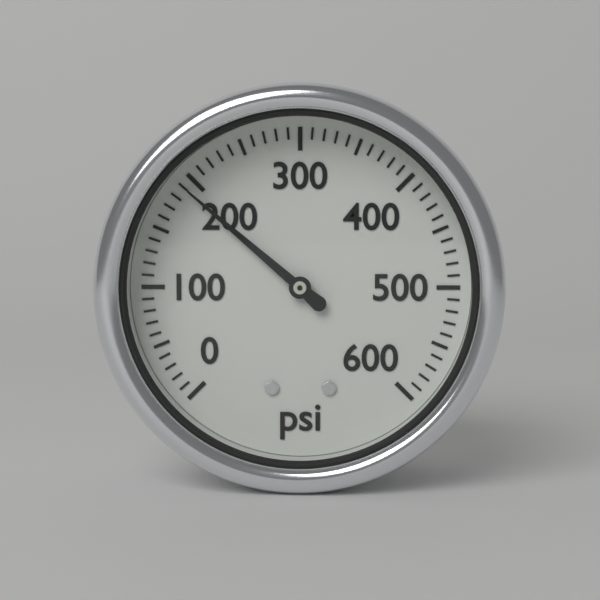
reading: 190 psi
